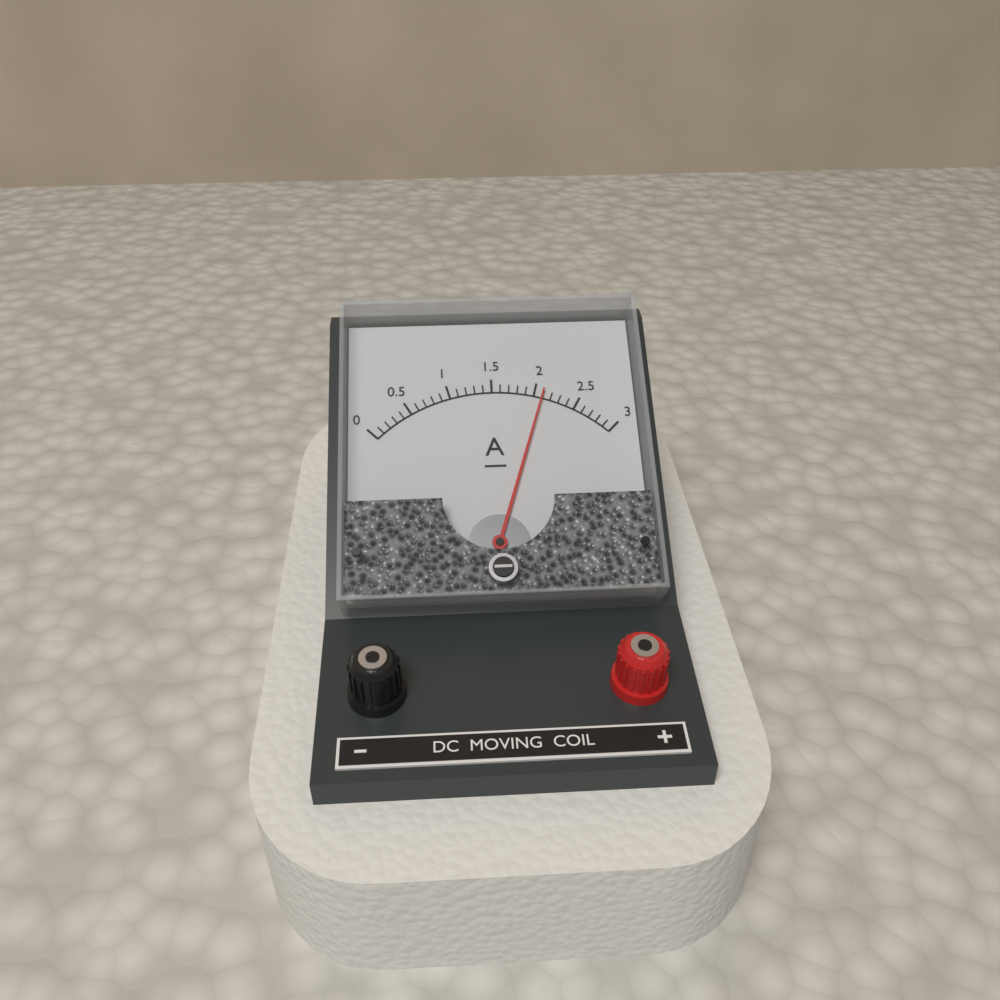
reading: 2.1 A
